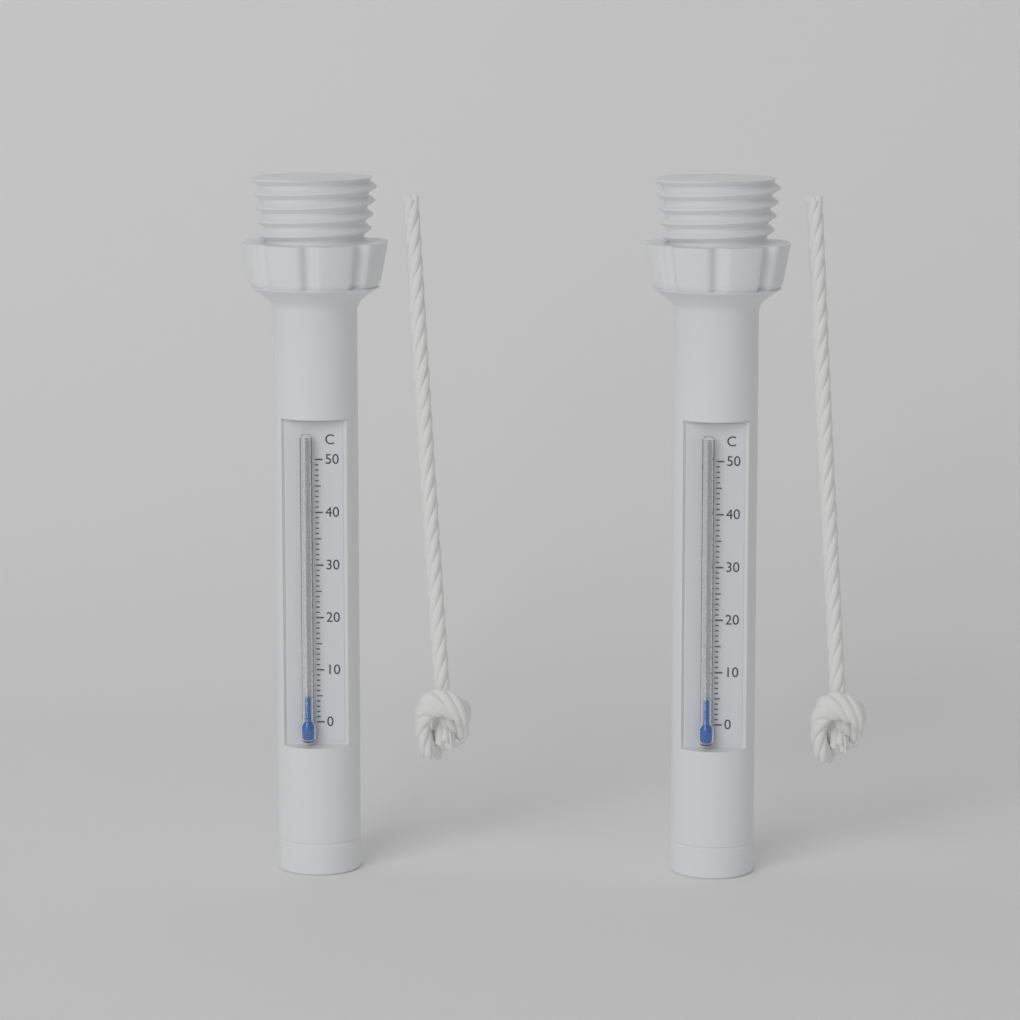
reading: 5 °C
